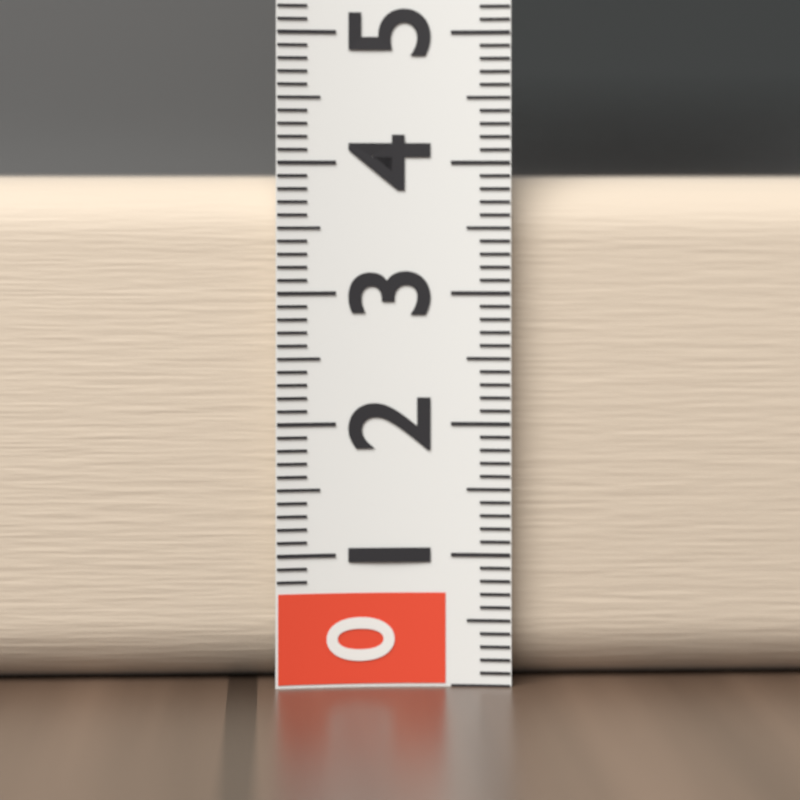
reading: 3.9 (no unit)
